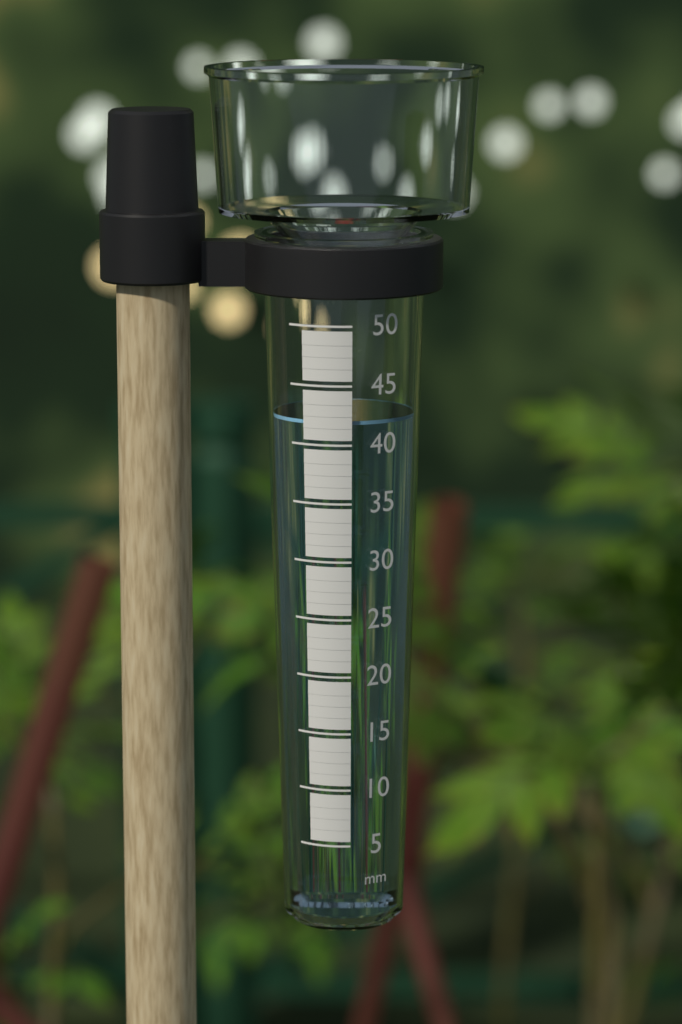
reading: 42 mm
